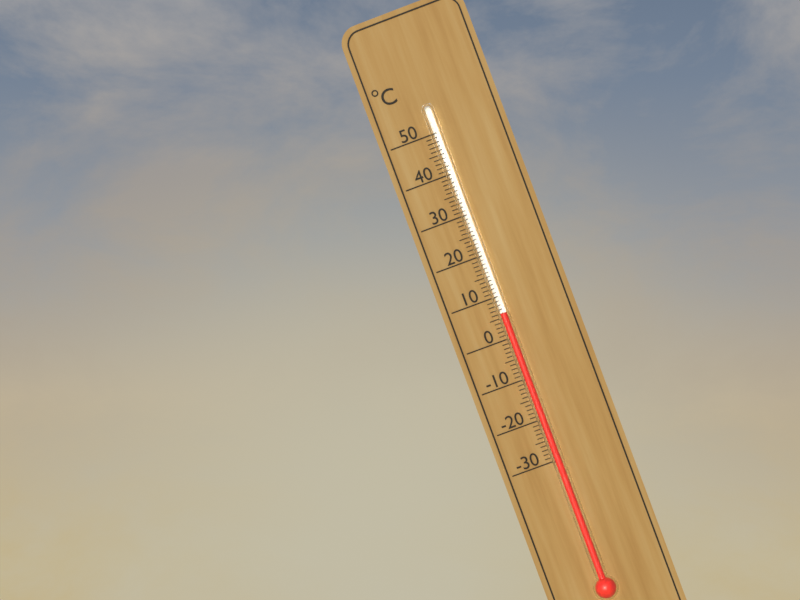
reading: 6 °C
